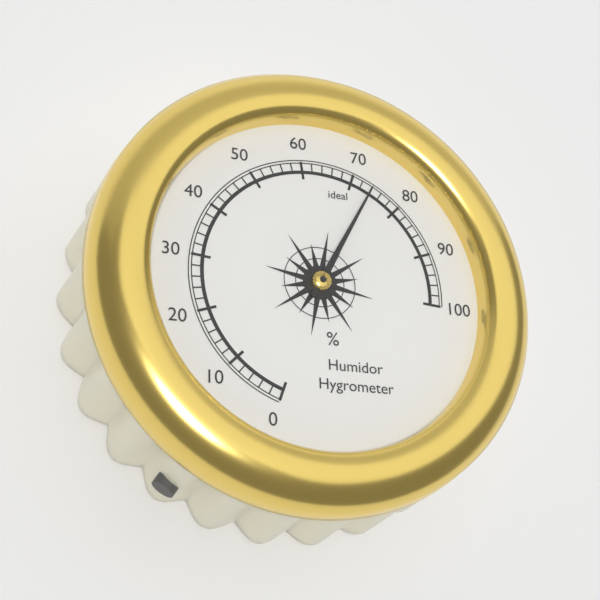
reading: 74 %
